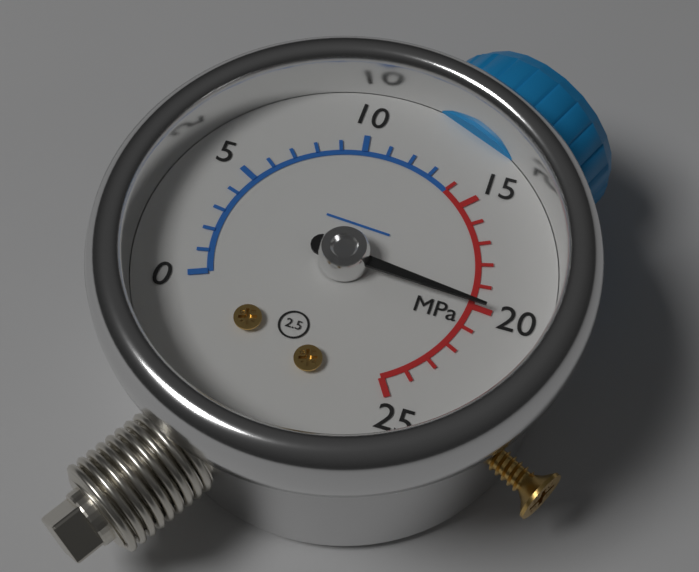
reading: 20 MPa
